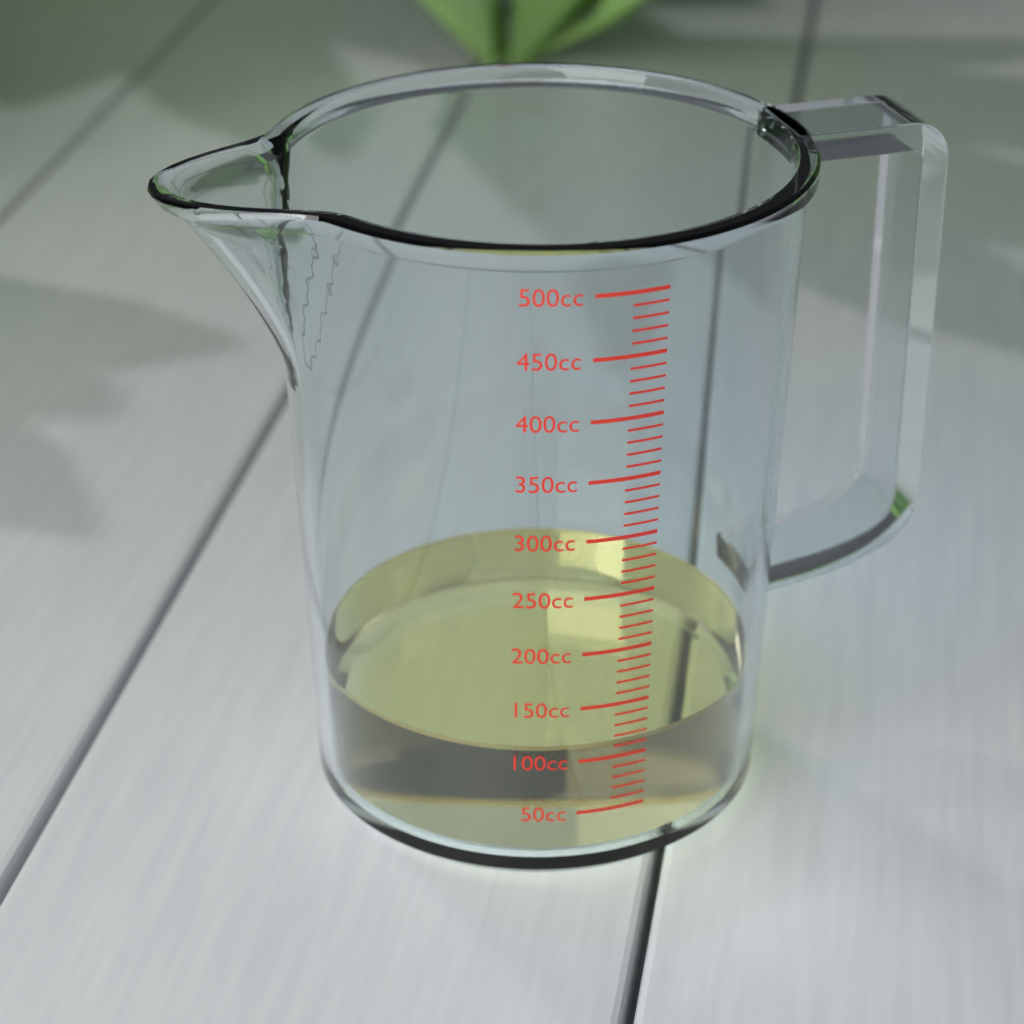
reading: 110 cc
